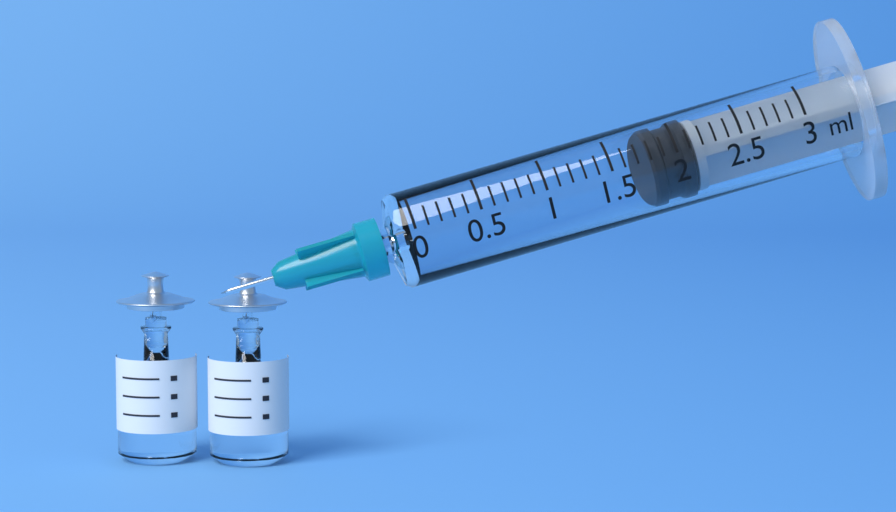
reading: 1.8 ml
